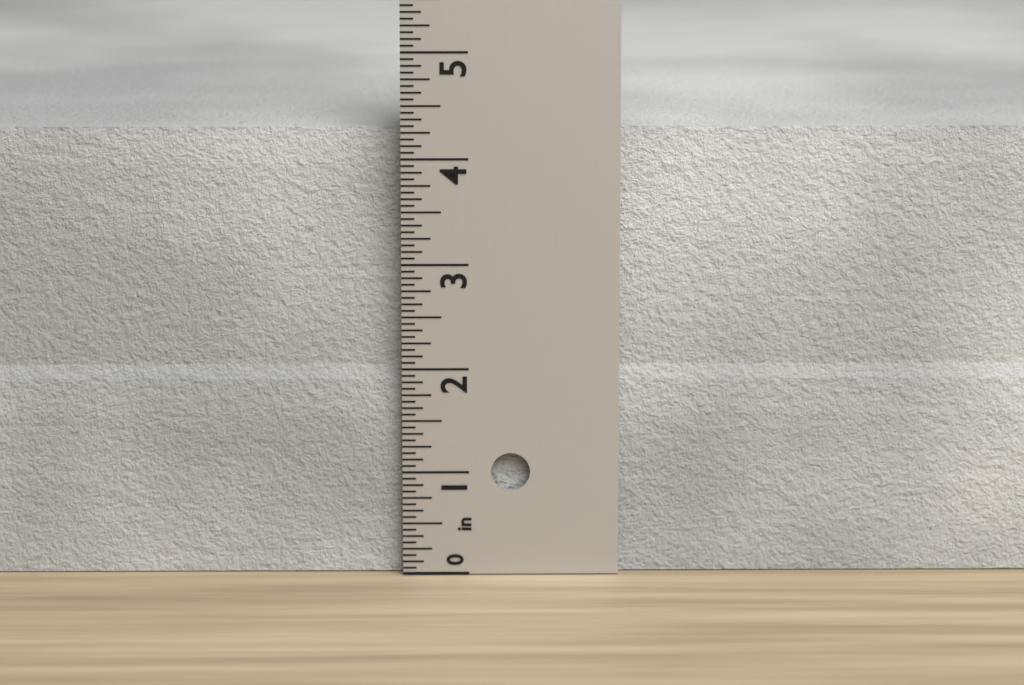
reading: 4.2500 in
